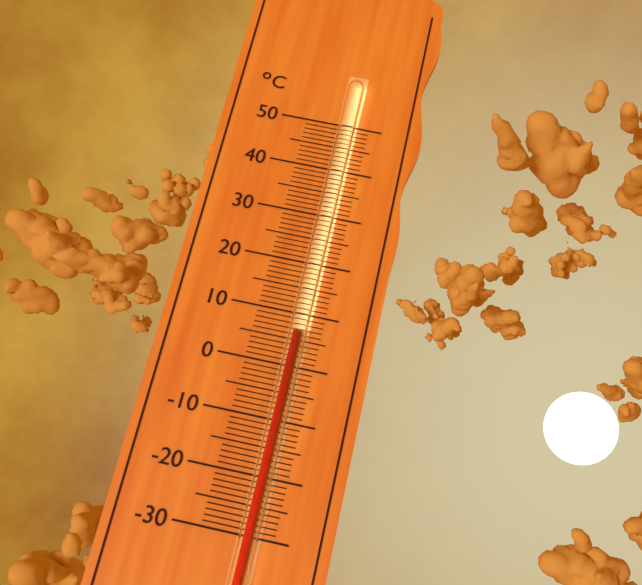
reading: 6 °C
